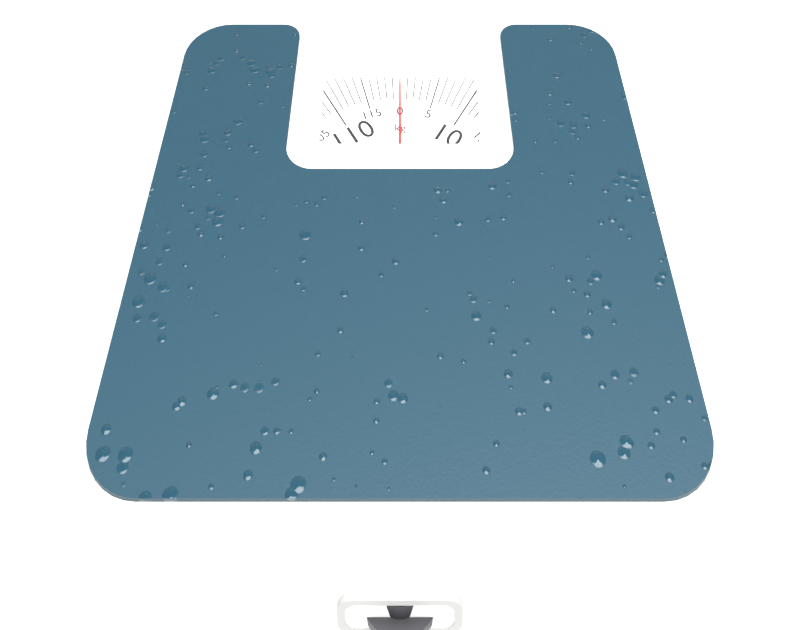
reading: 0 kg
